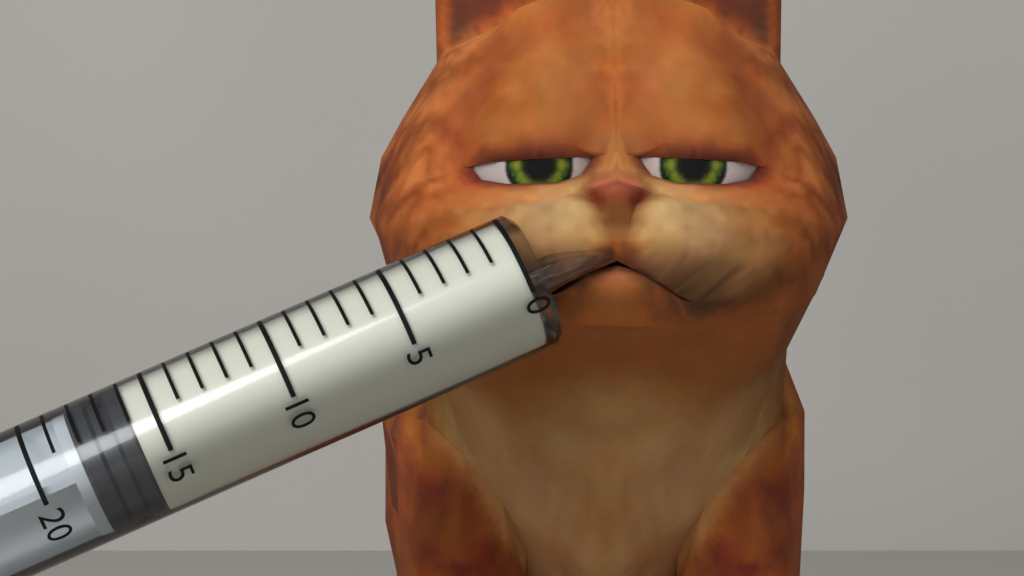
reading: 16 (no unit)
